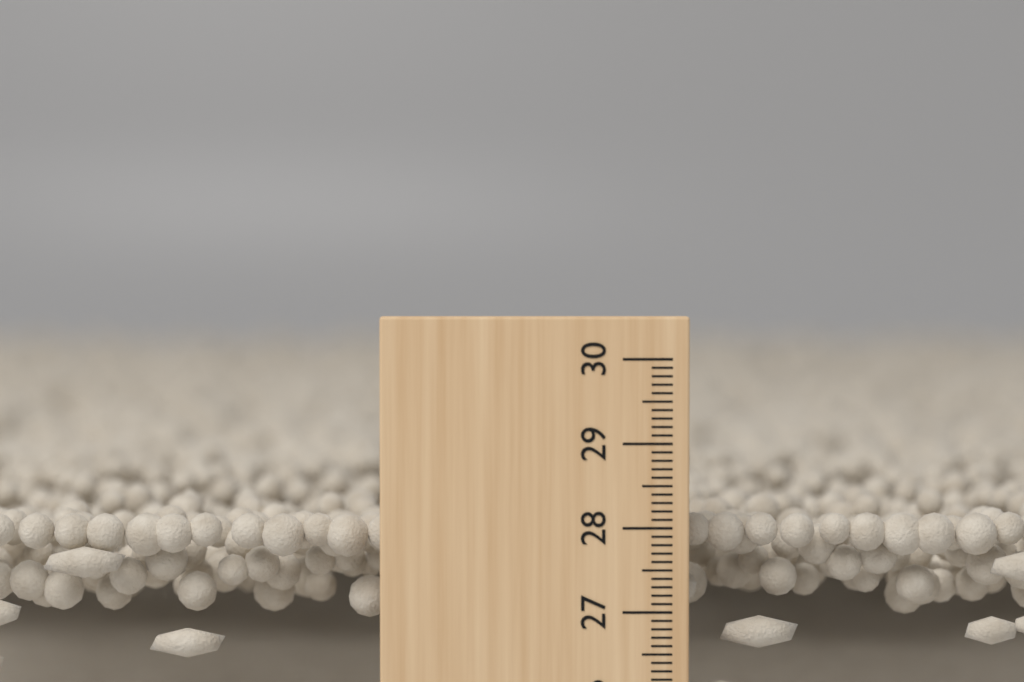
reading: 28.1 cm
